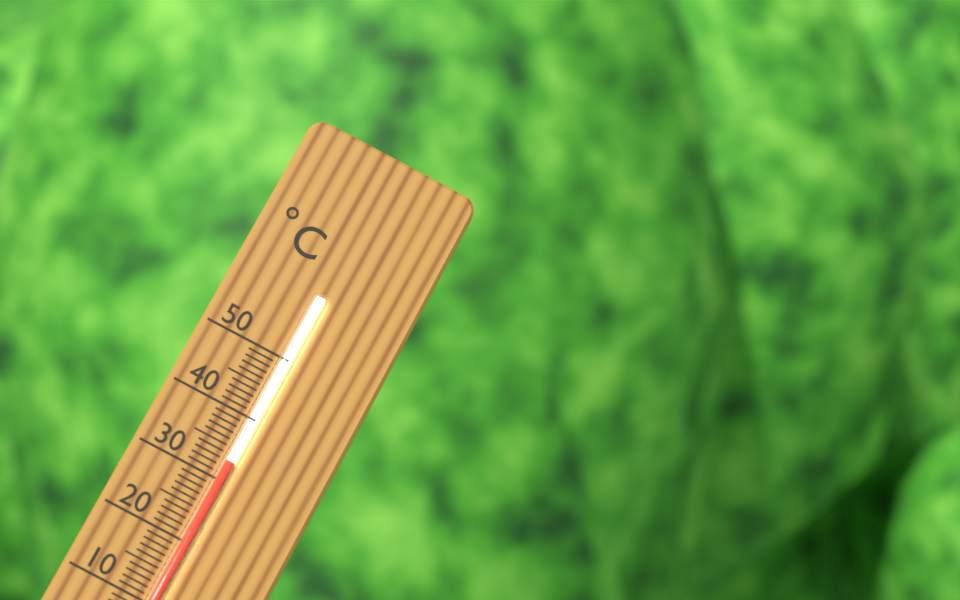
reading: 33 °C
